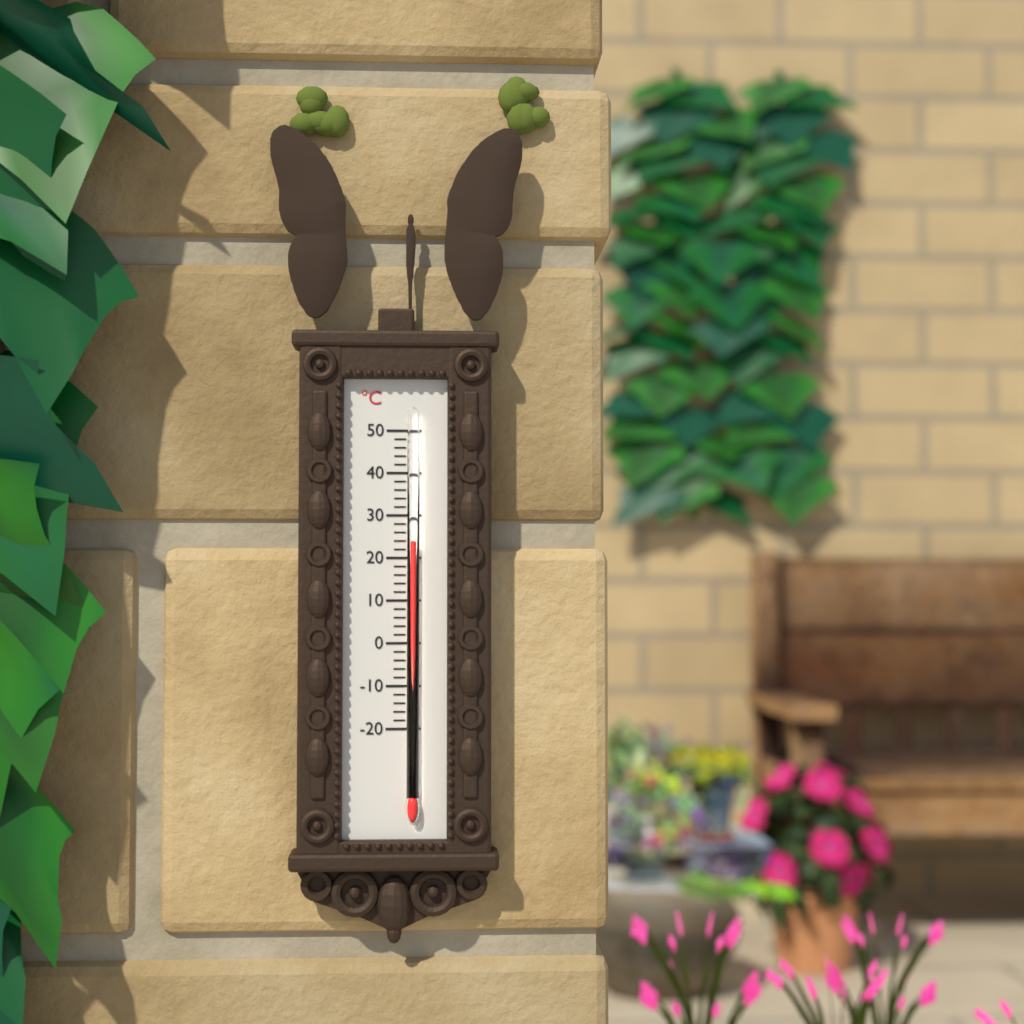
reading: 24 °C
